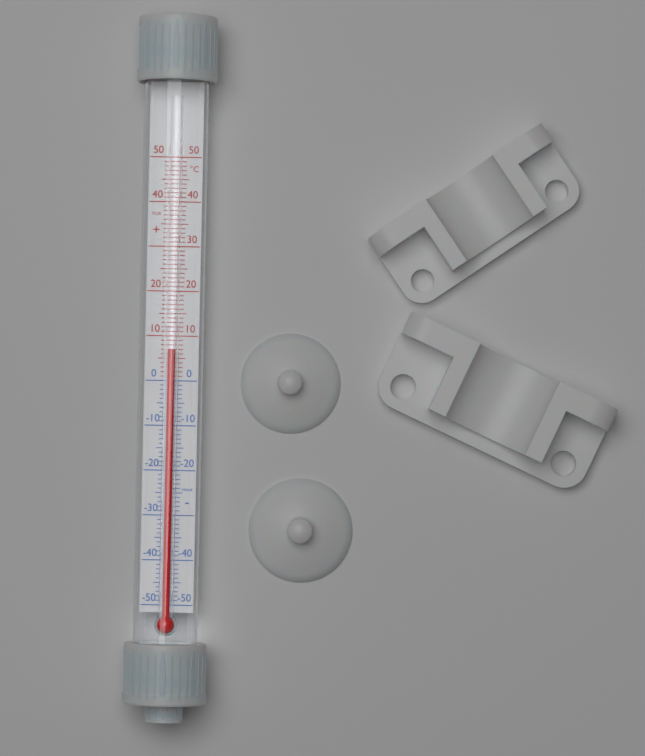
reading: 7 °C
